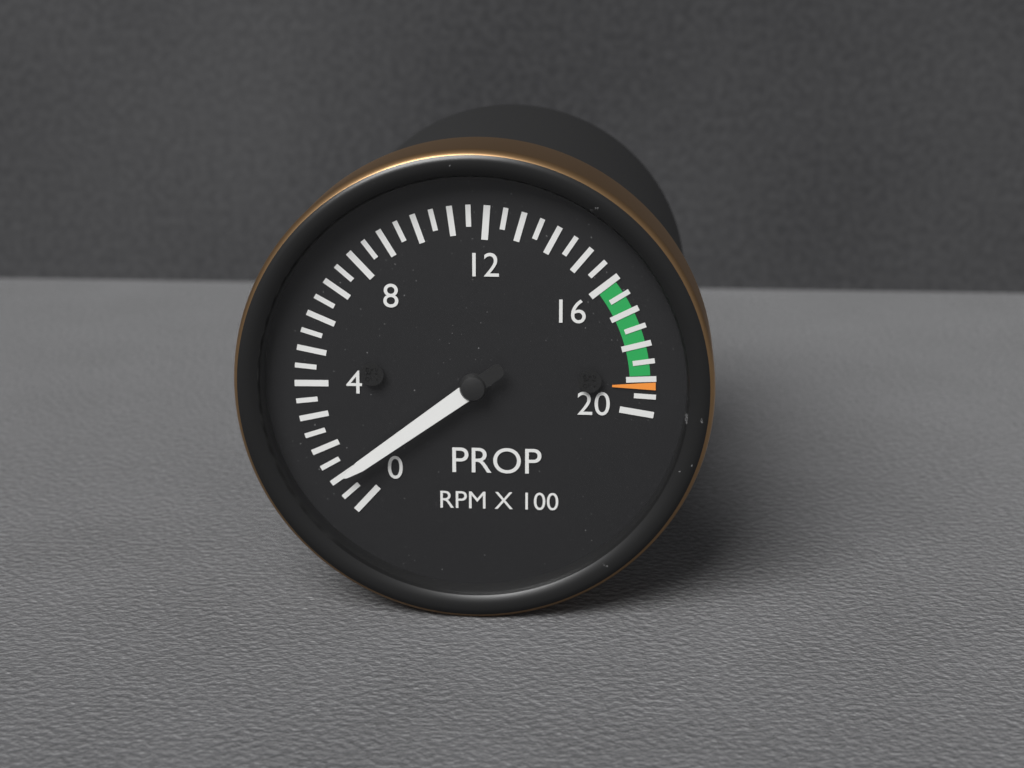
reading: 1.0 RPM X 100
